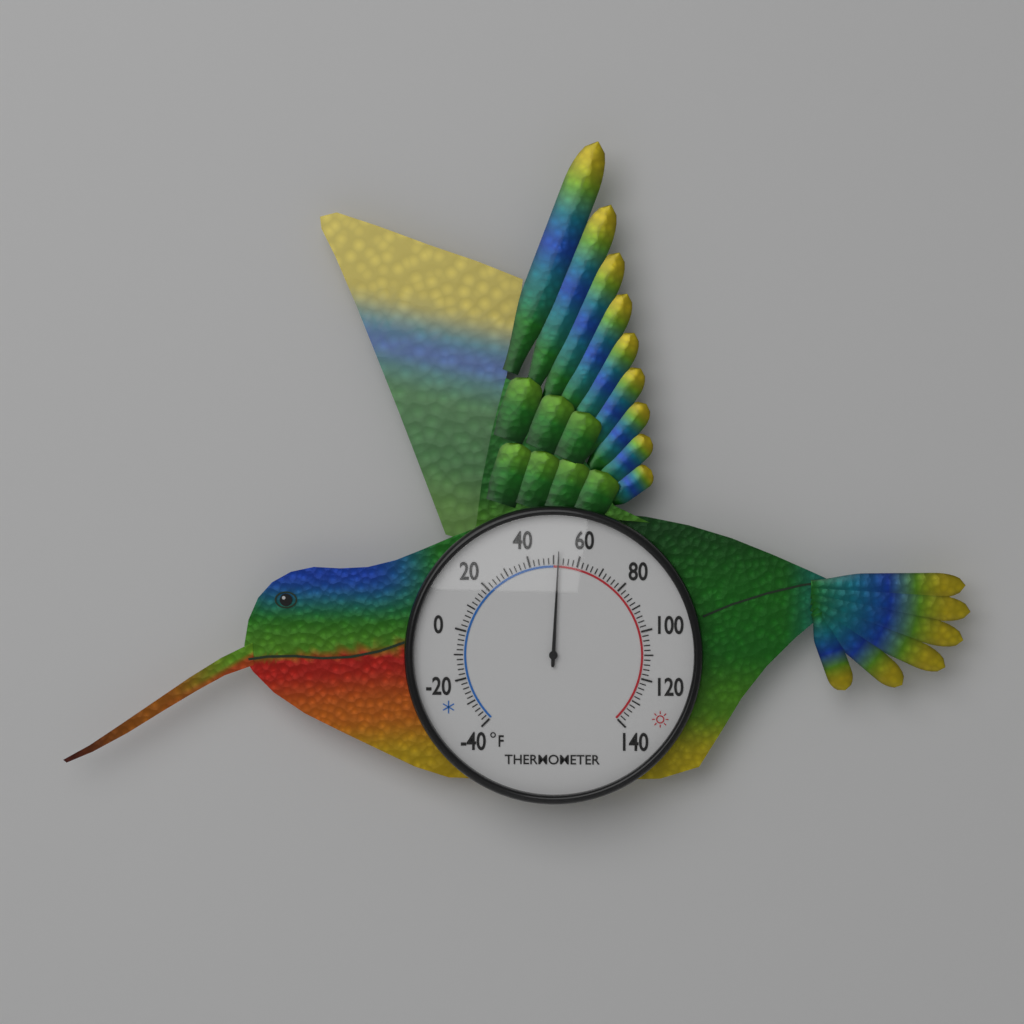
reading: 52 °F
